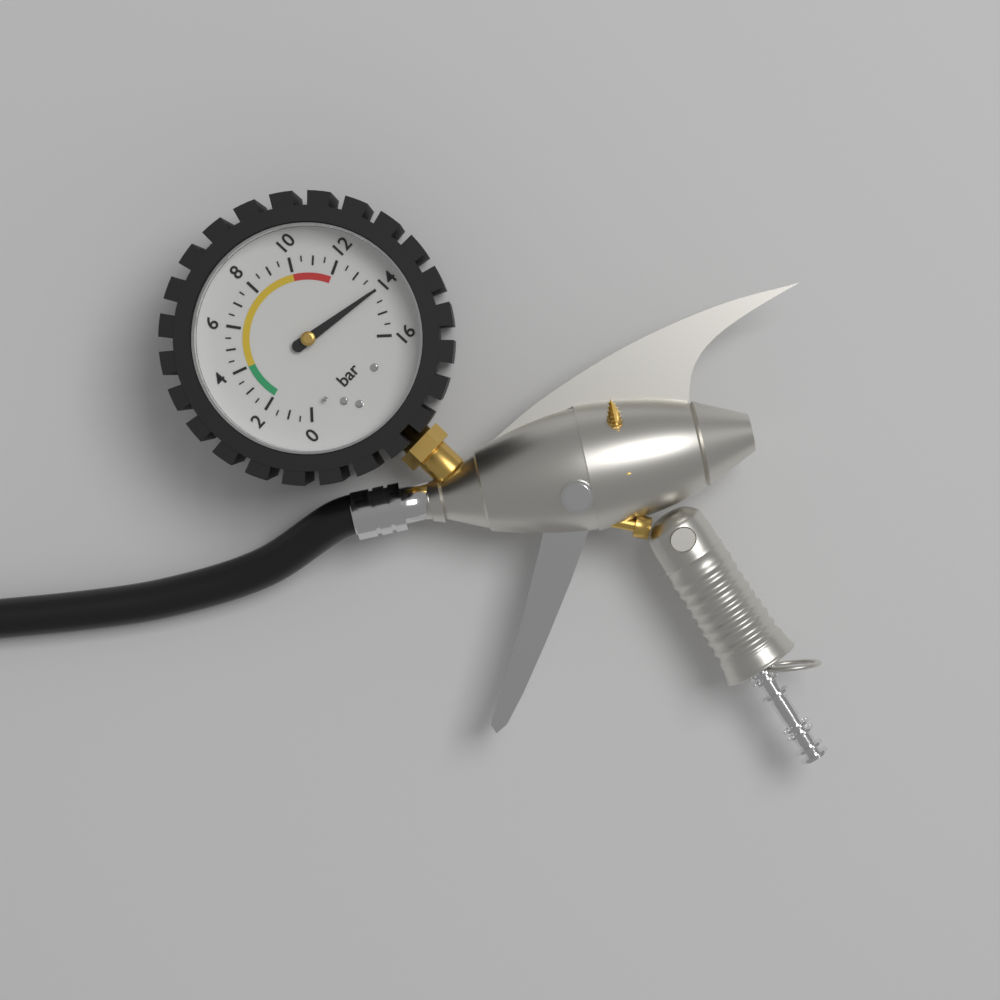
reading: 14.0 bar
